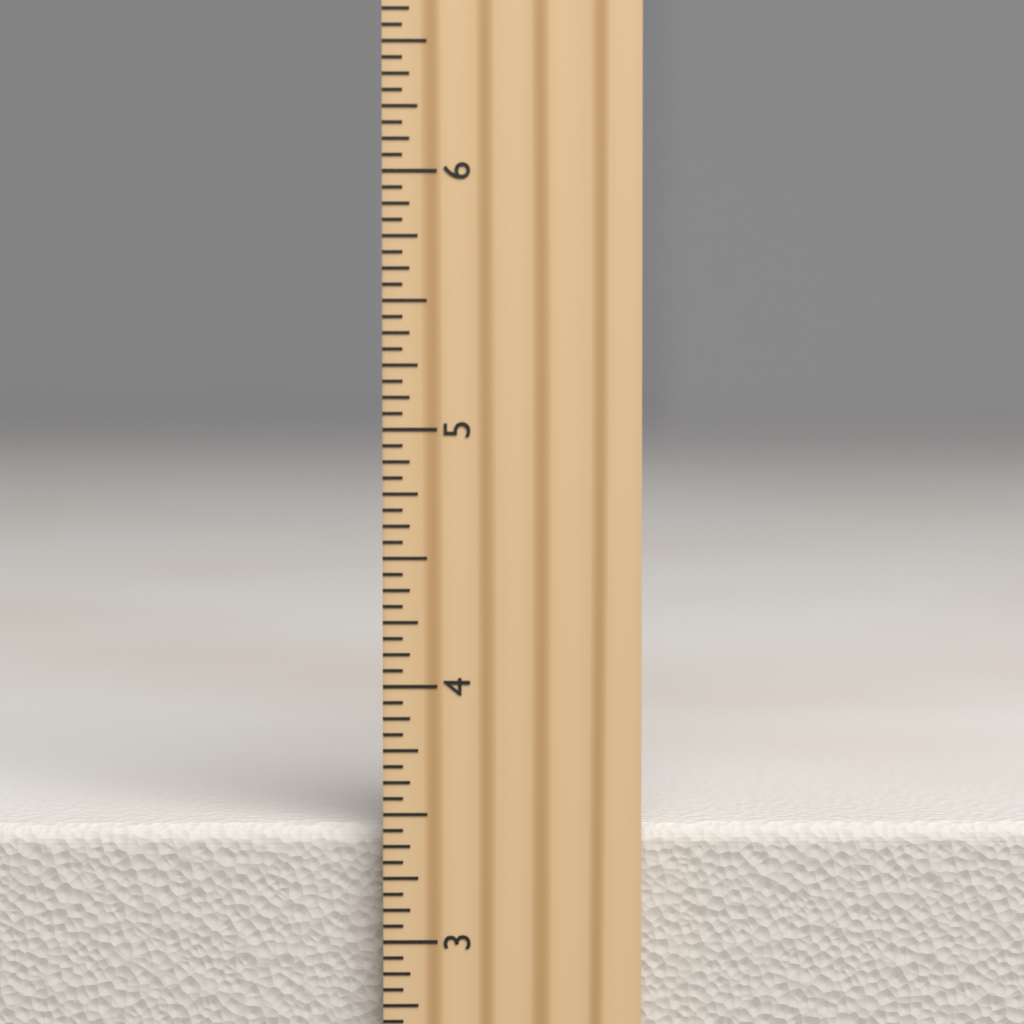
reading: 3.4375 inch
